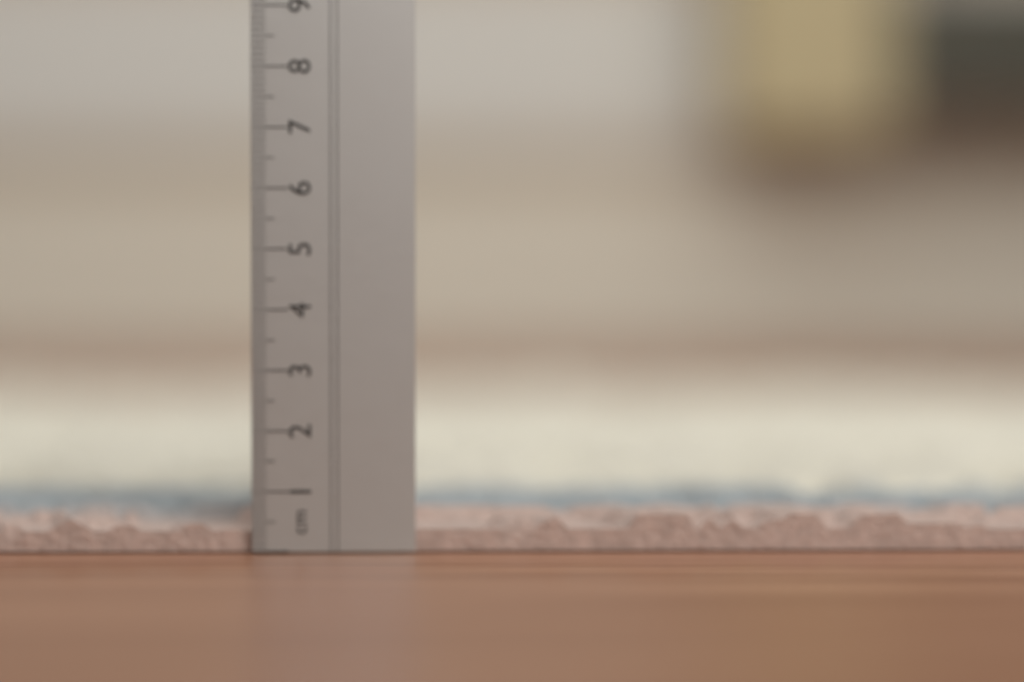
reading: 0.6 cm
